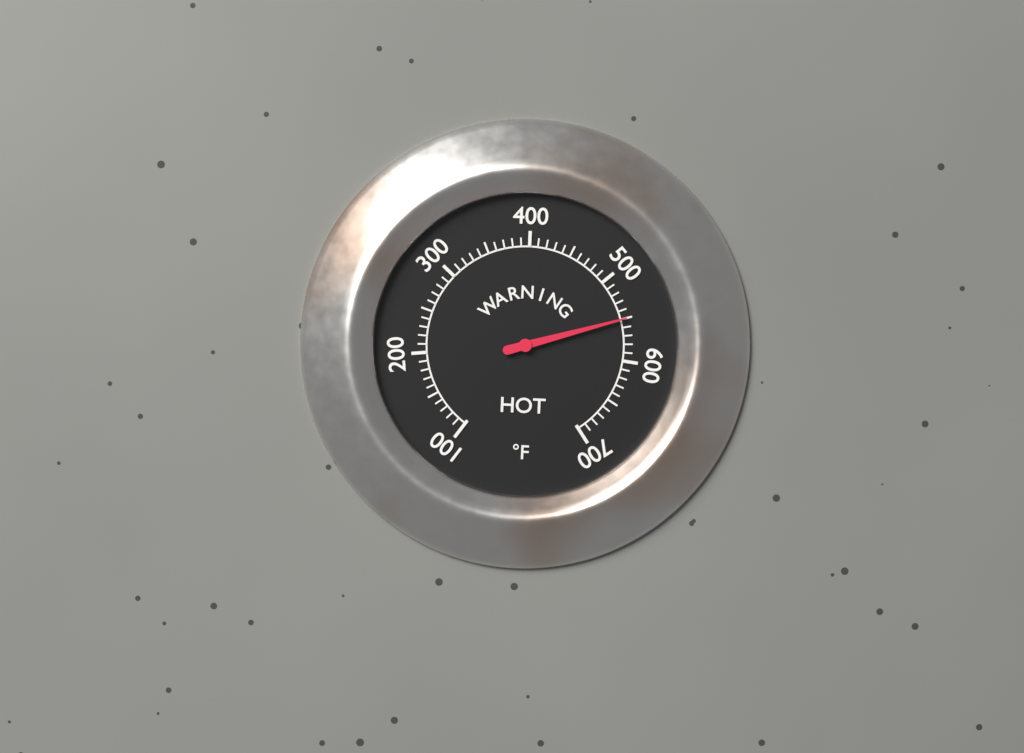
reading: 550 °F
